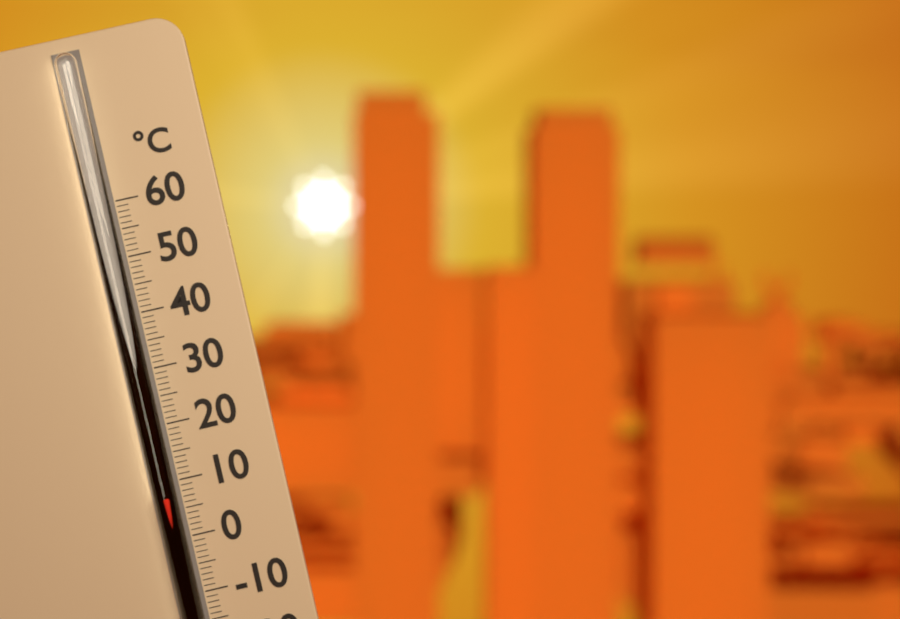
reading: 8 °C
